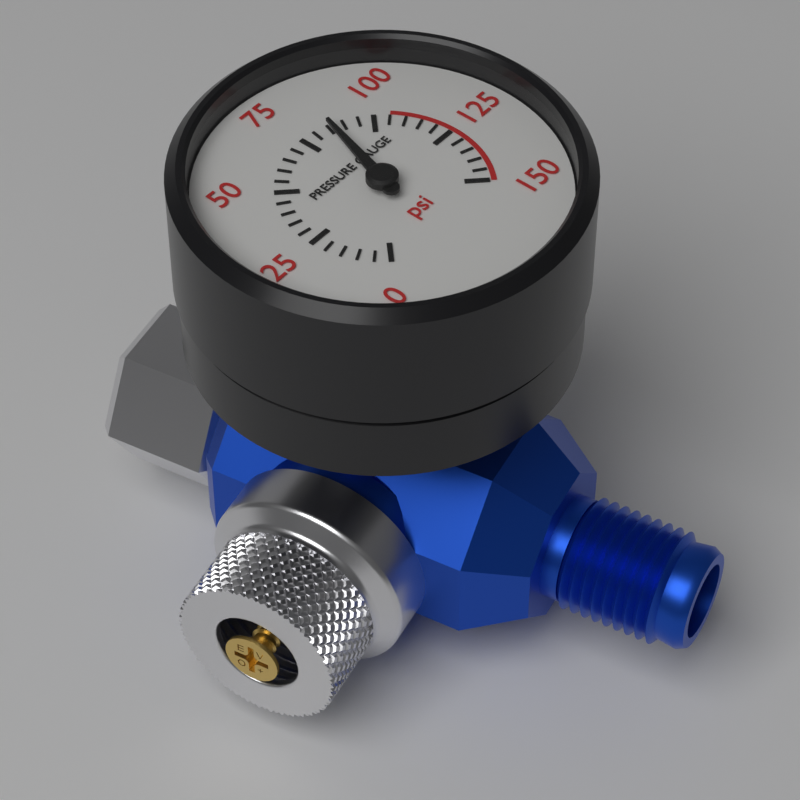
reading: 85 psi
